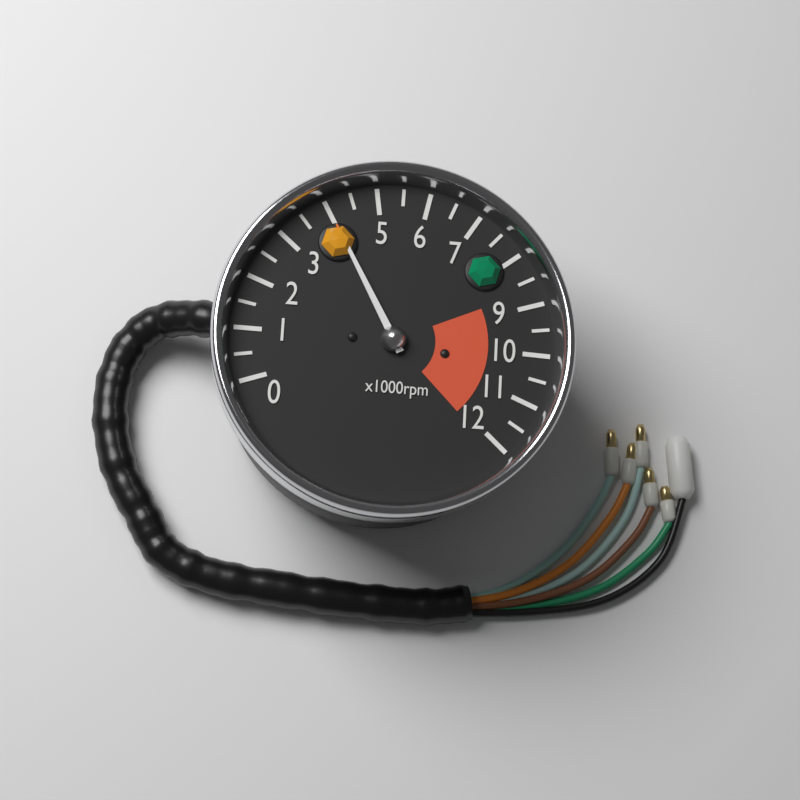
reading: 4000 rpm
